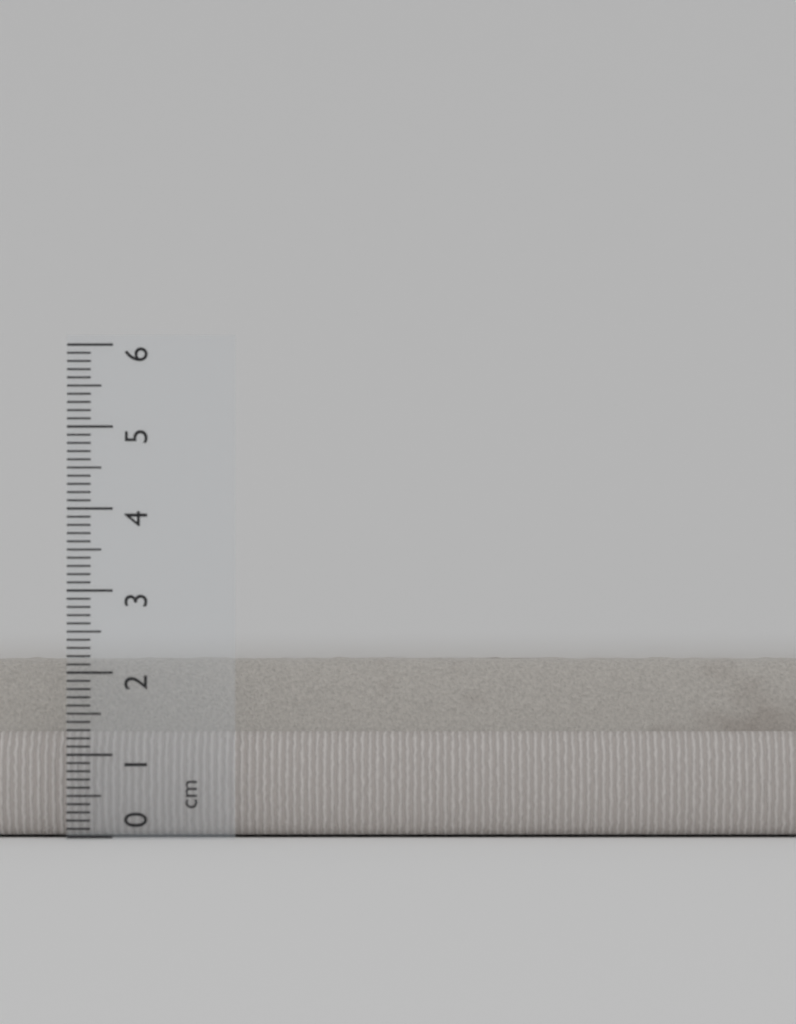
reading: 2.2 cm
